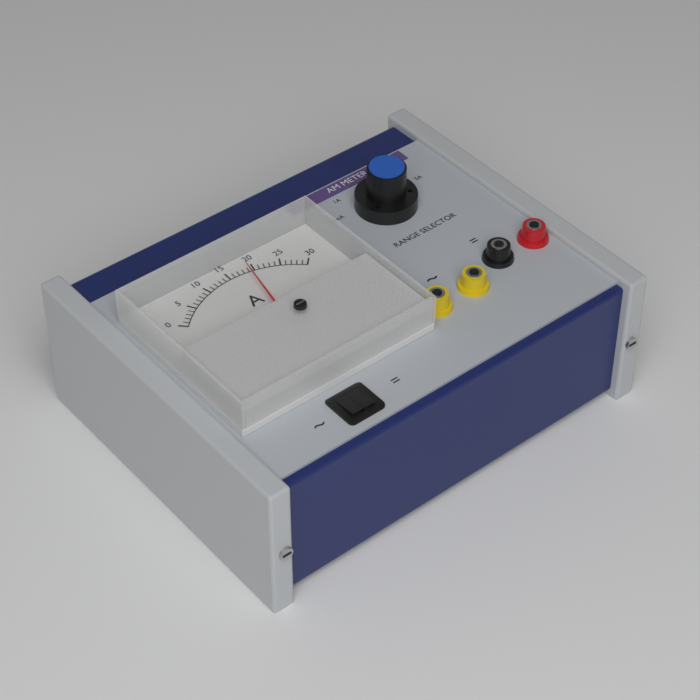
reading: 19 A
